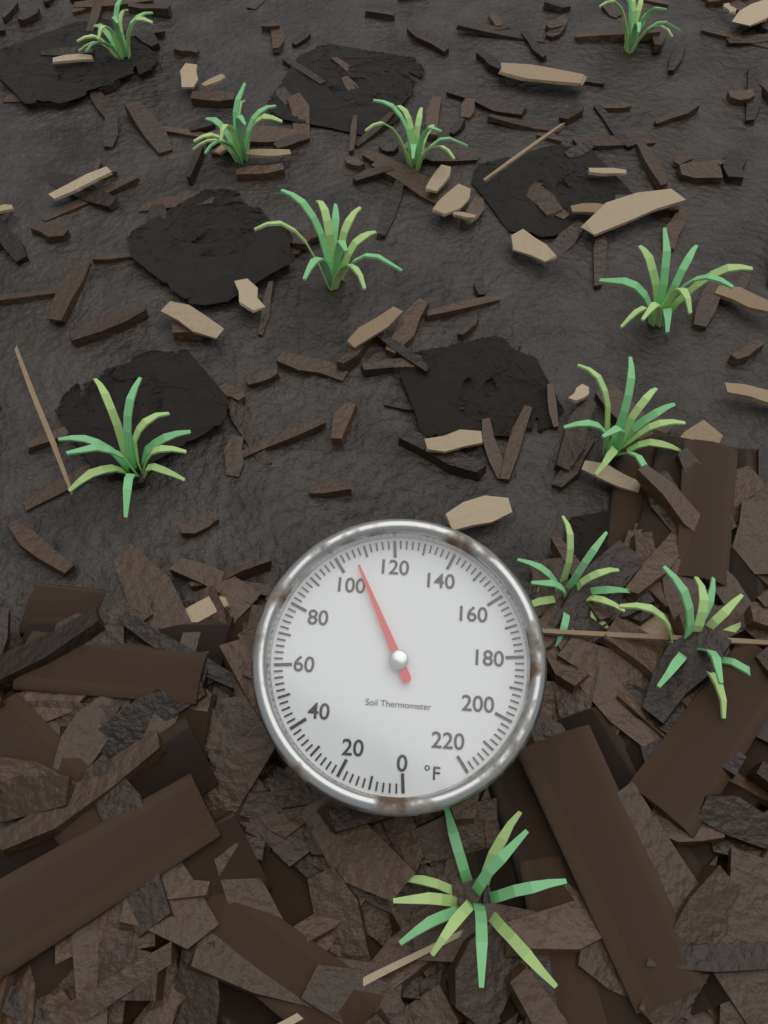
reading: 106 °F
